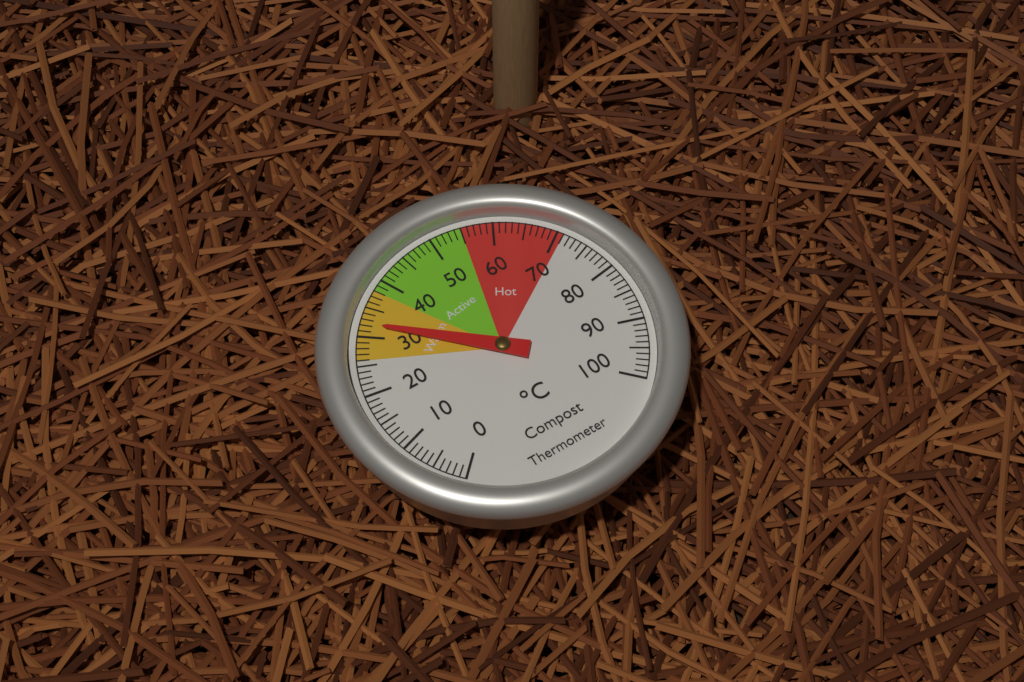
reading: 32 °C
